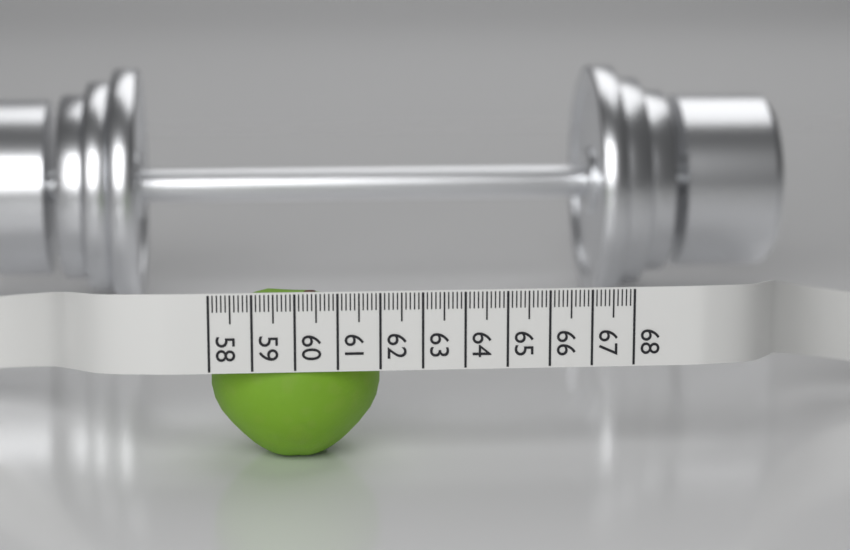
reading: 62.1 (no unit)
